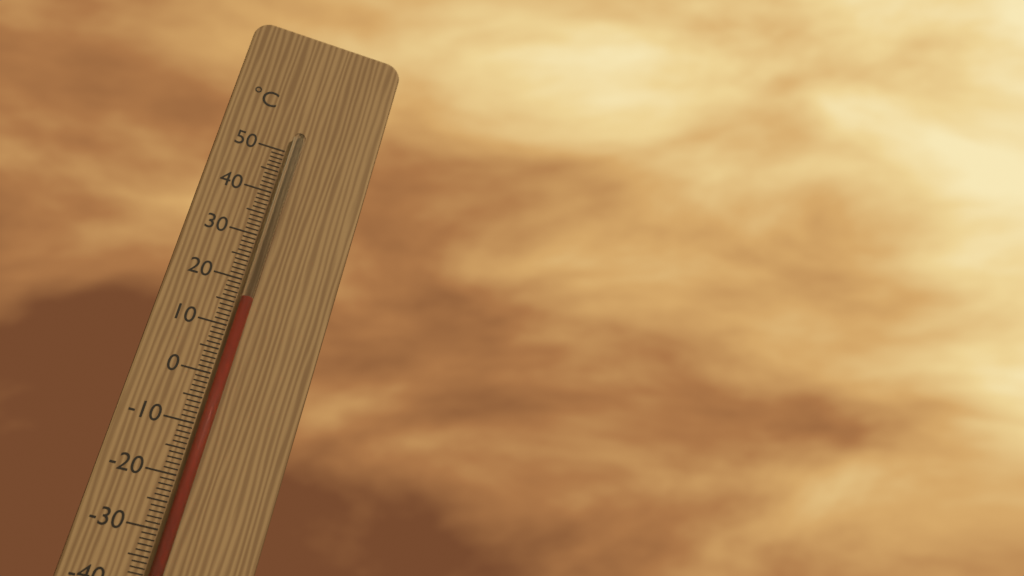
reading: 16 °C
